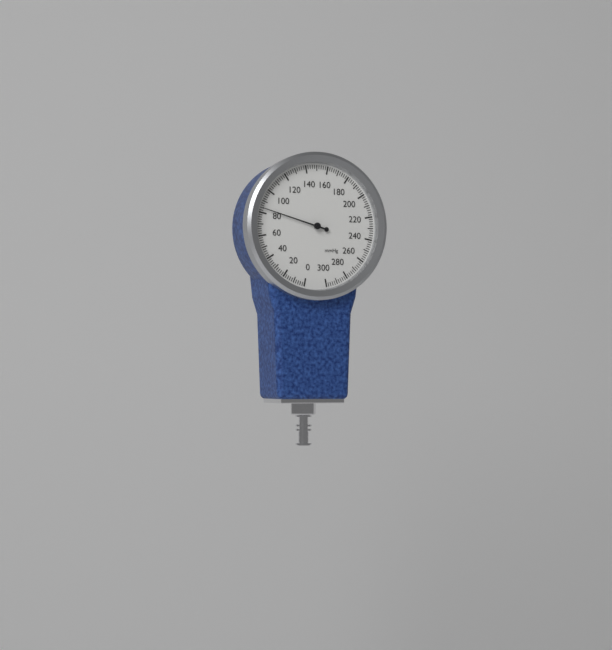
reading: 84 mmHg
